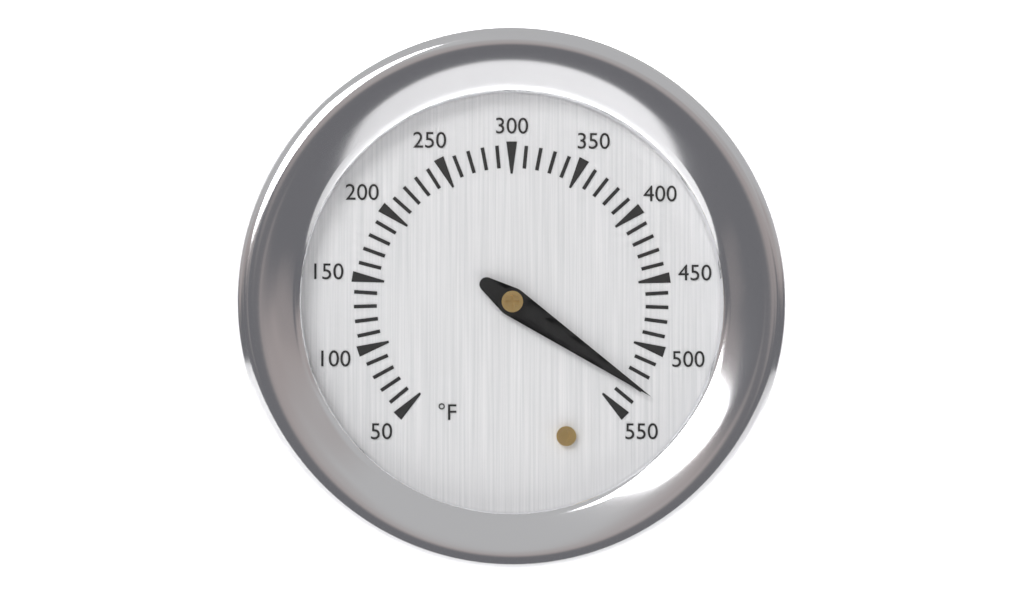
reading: 530 °F
